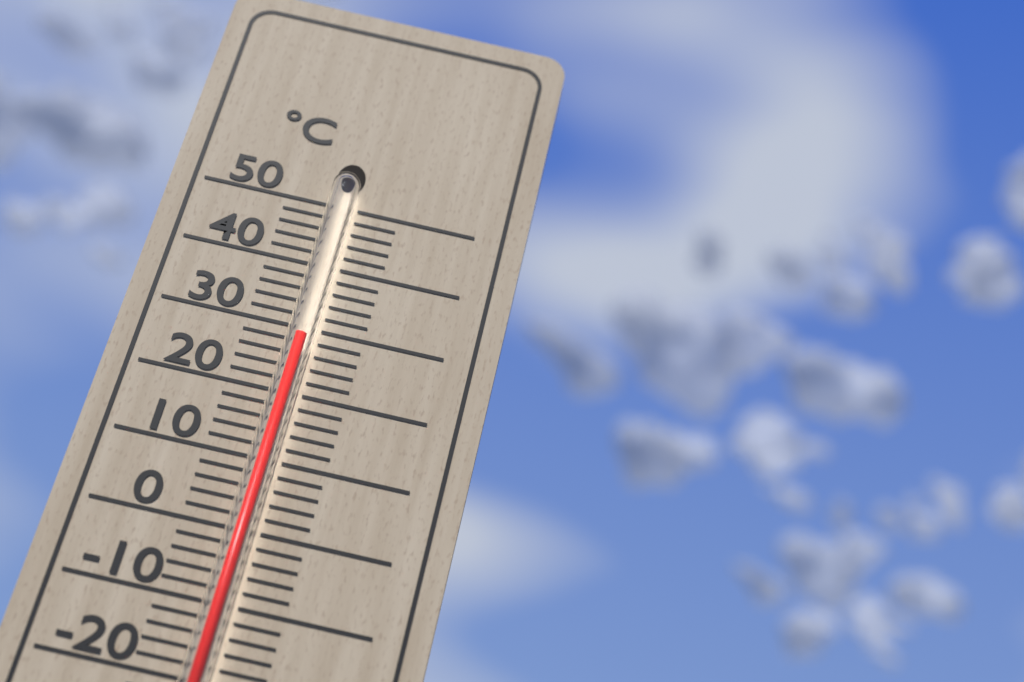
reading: 28 °C
